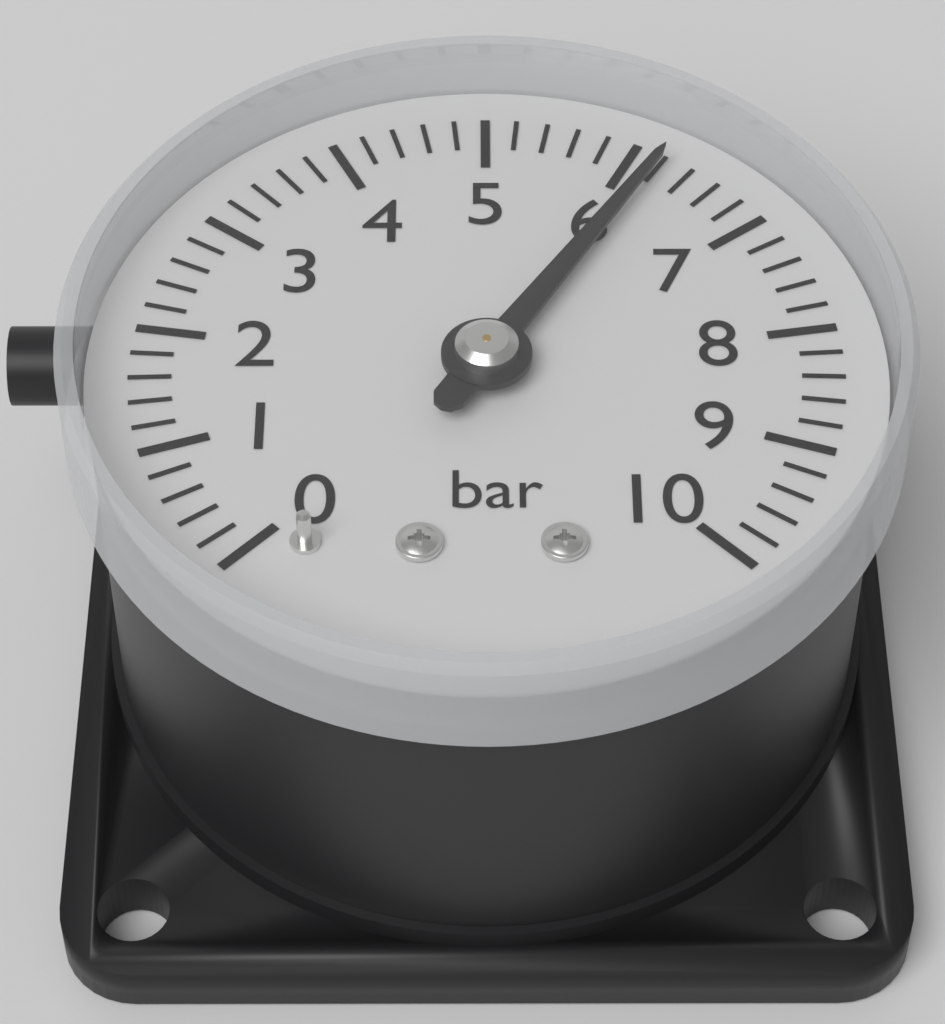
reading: 6.2 bar
